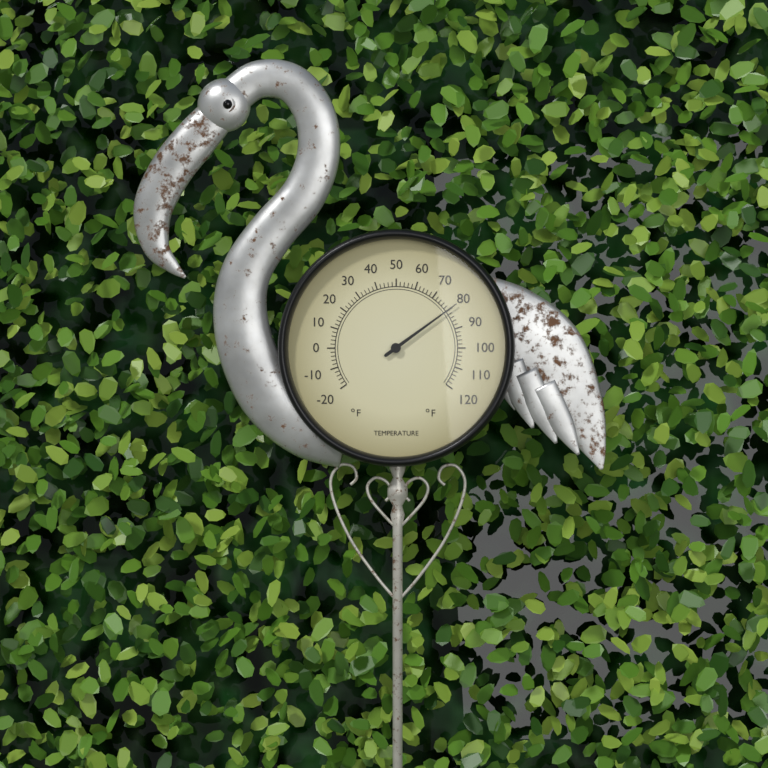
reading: 80 °F
